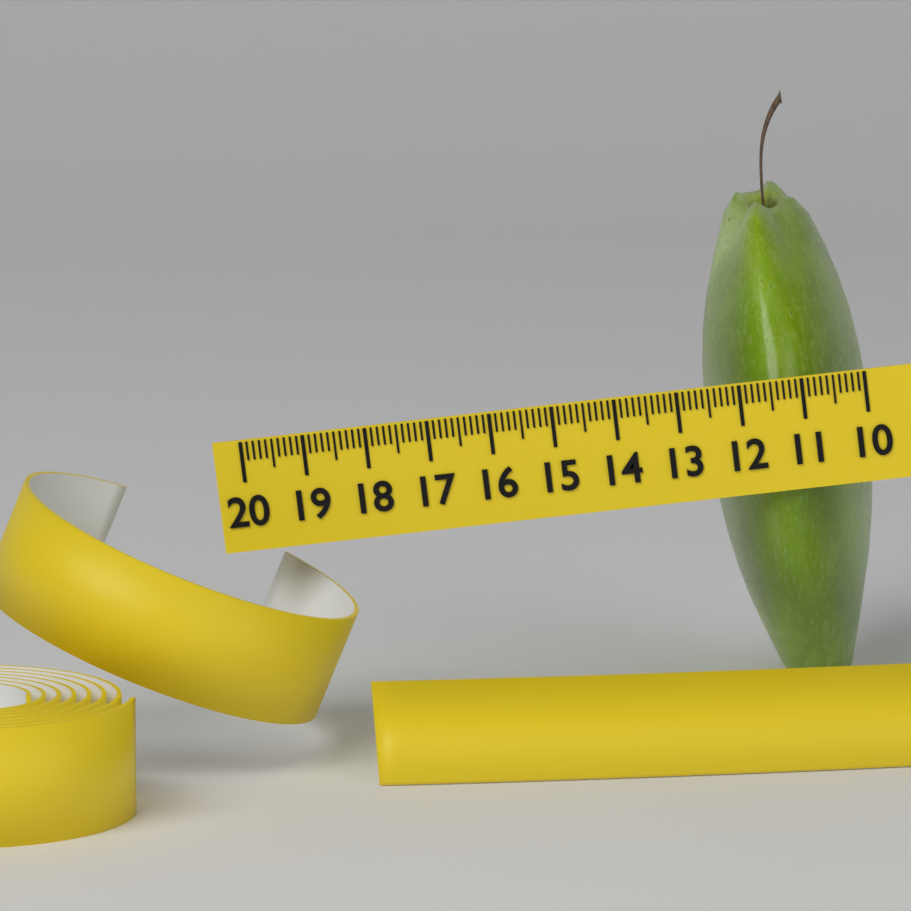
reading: 12.7 (no unit)
